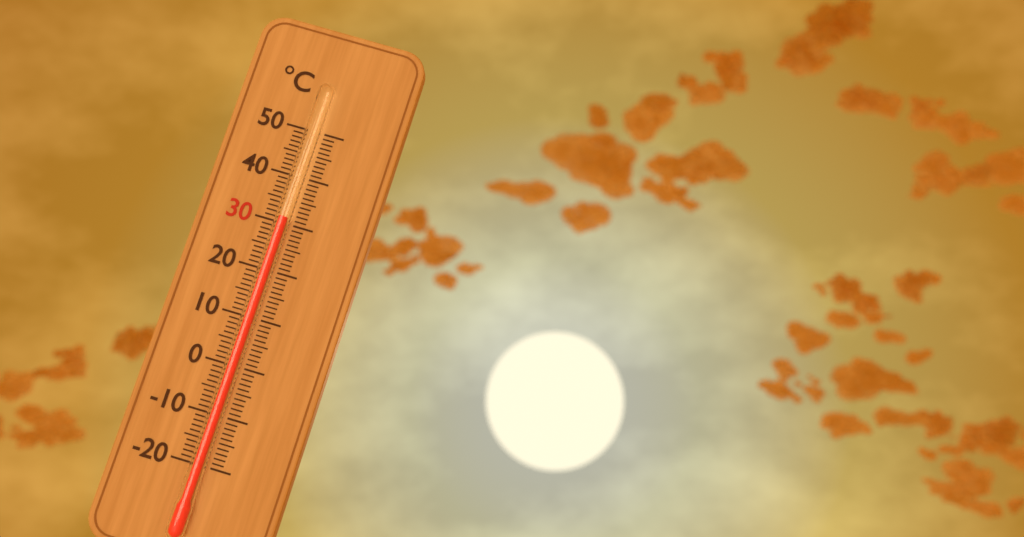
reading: 31 °C
